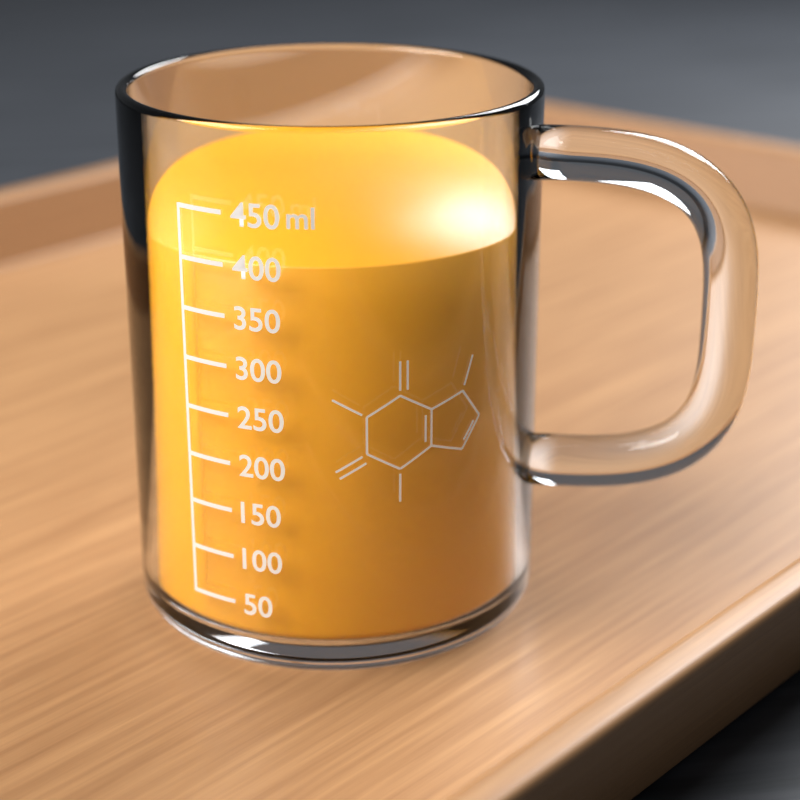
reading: 400 ml
